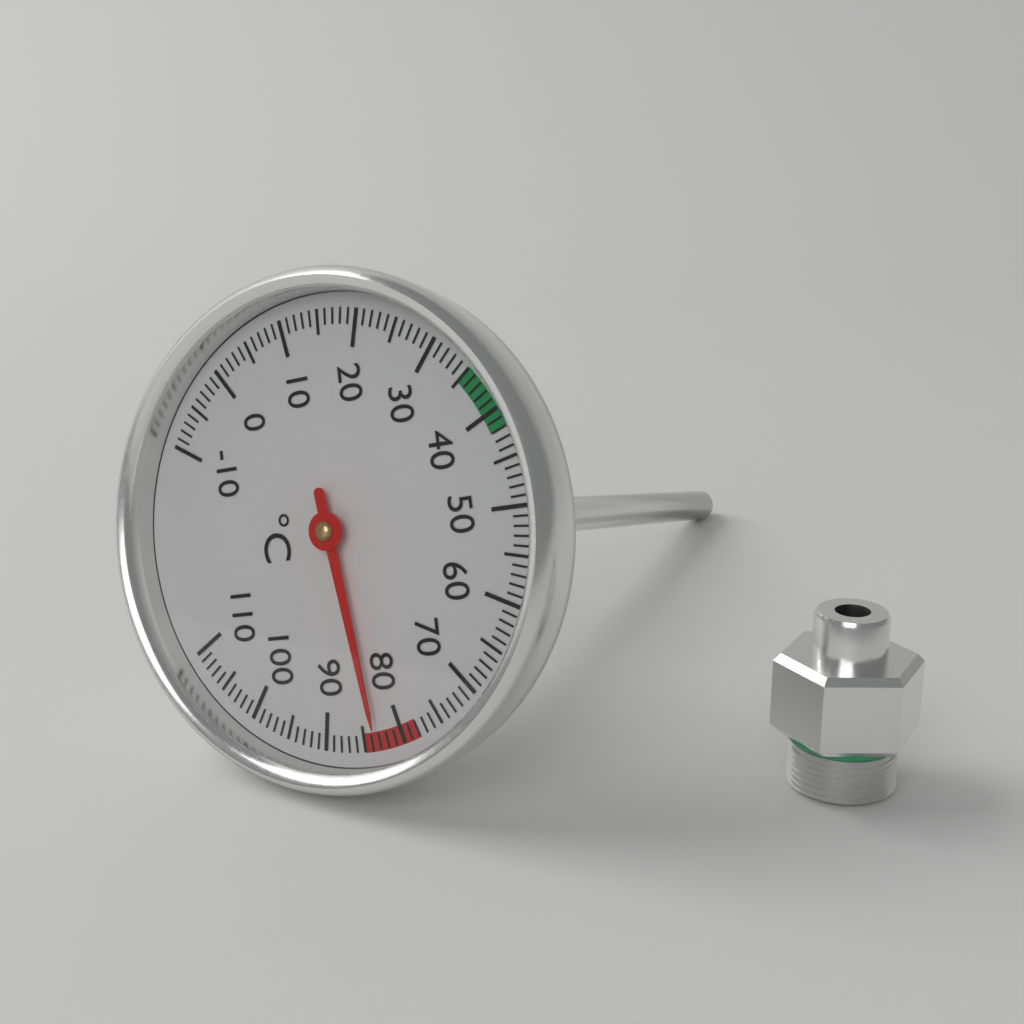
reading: 83 °C
